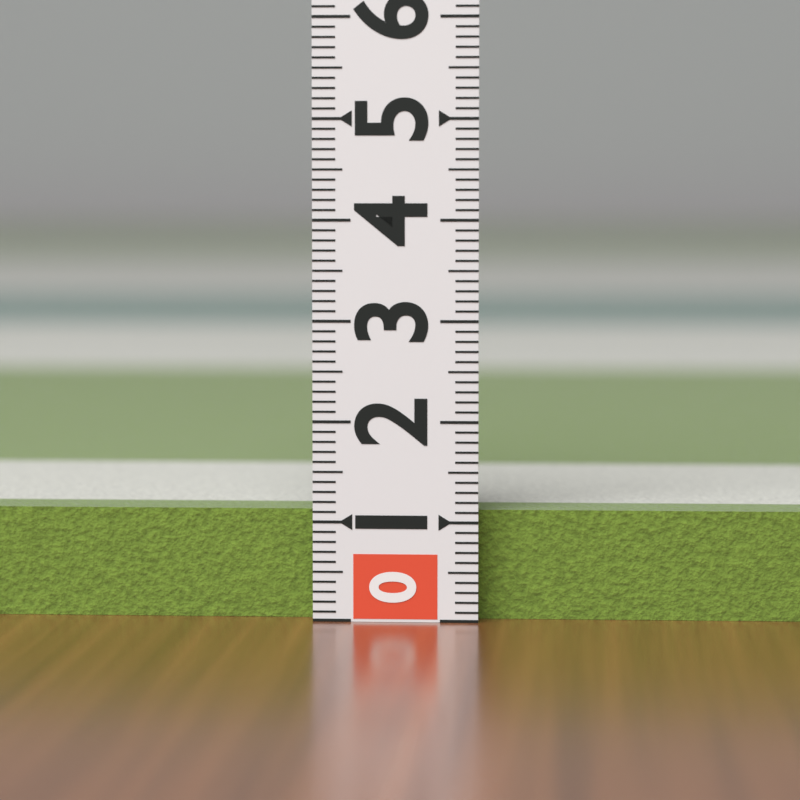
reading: 1.1 (no unit)
